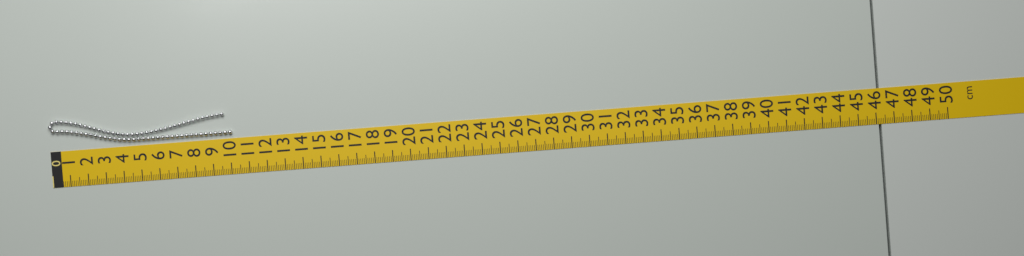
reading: 10.2 cm
